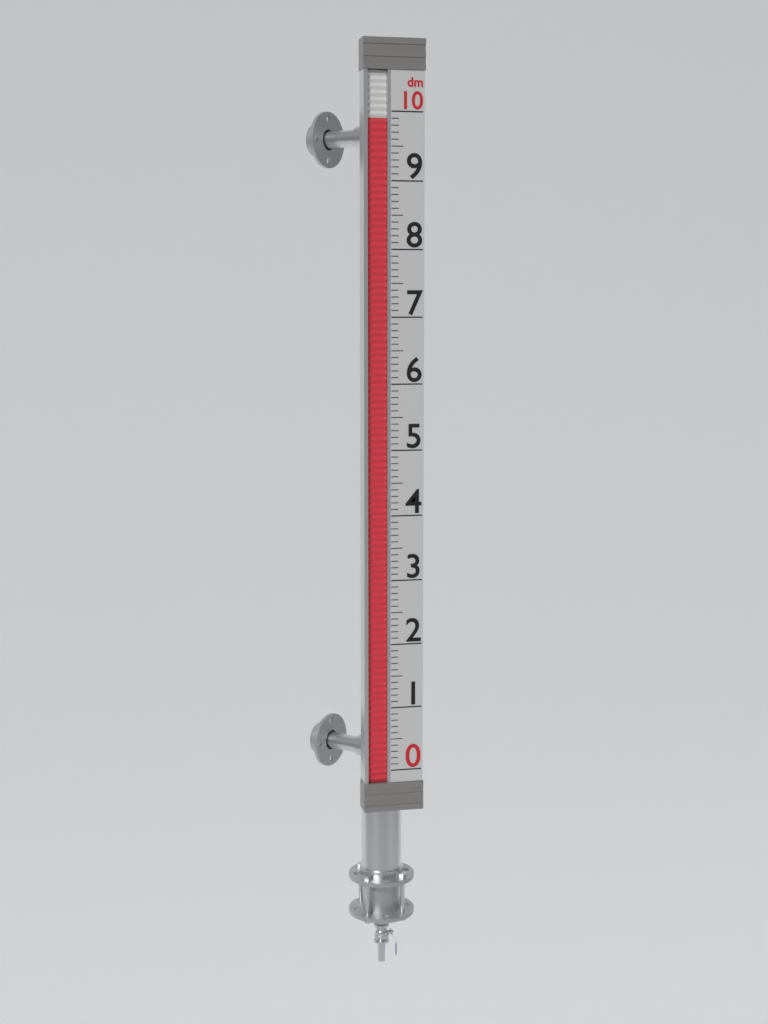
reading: 9.9 dm
